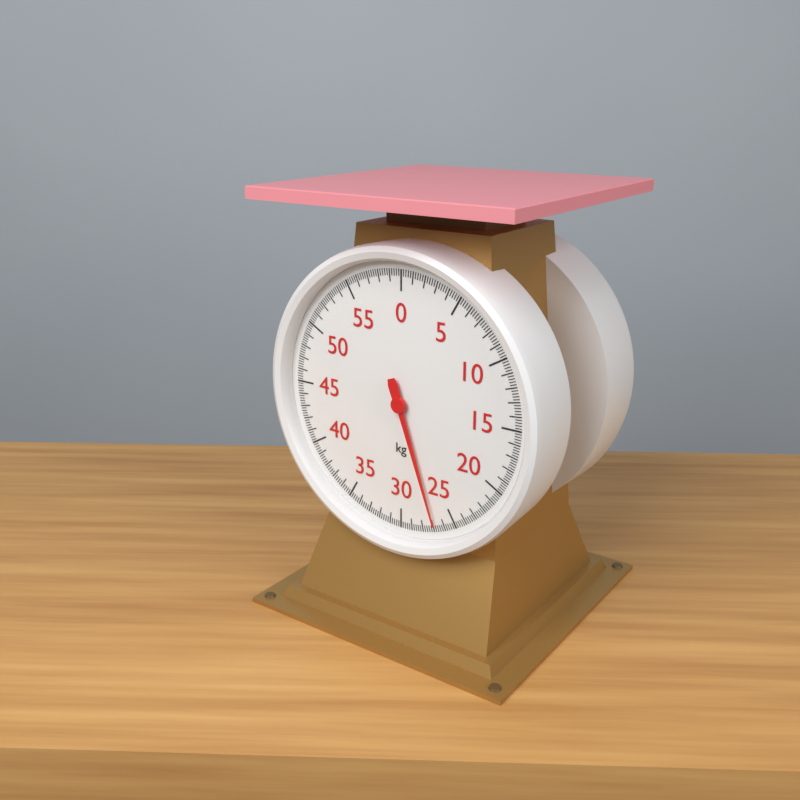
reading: 26.8 kg
